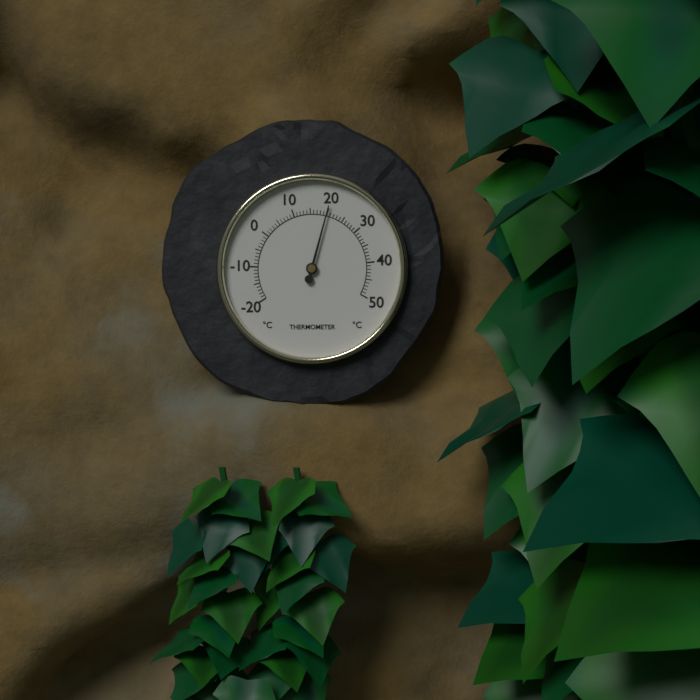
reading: 20 °C
